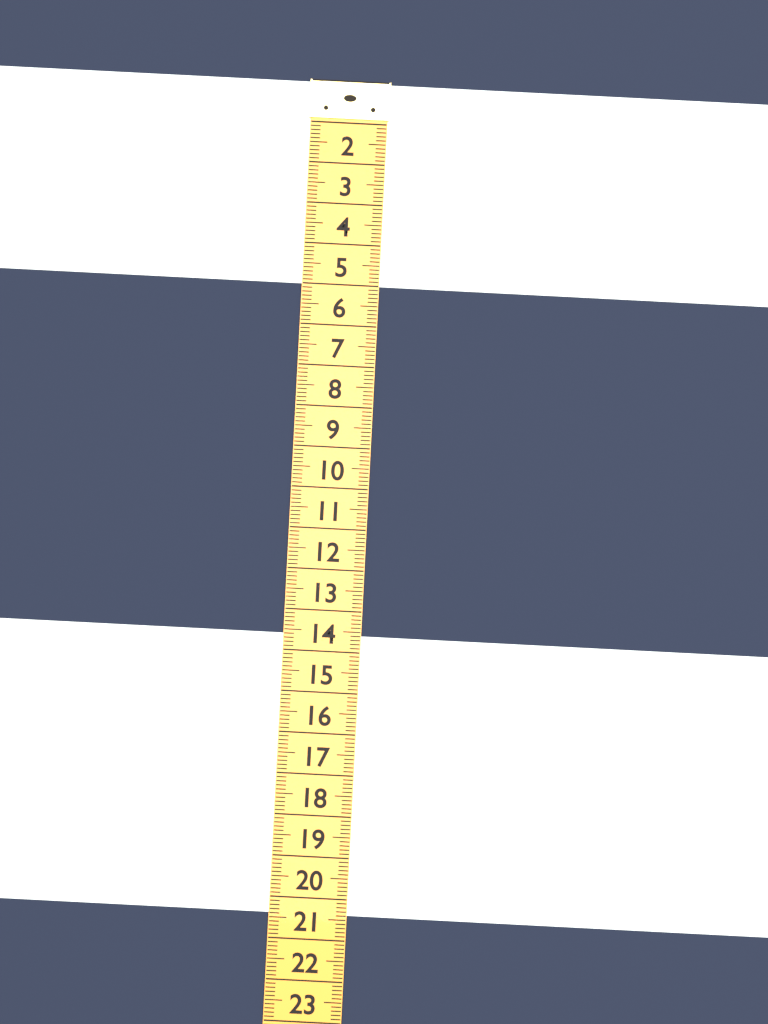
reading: 5.0 (no unit)
